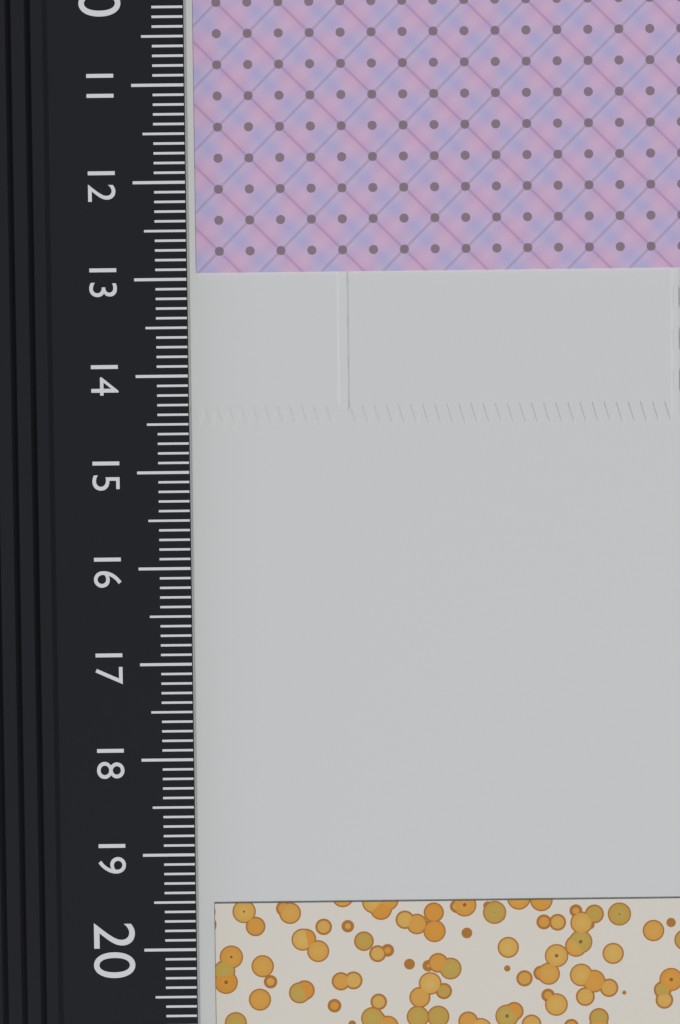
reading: 12.9 cm
